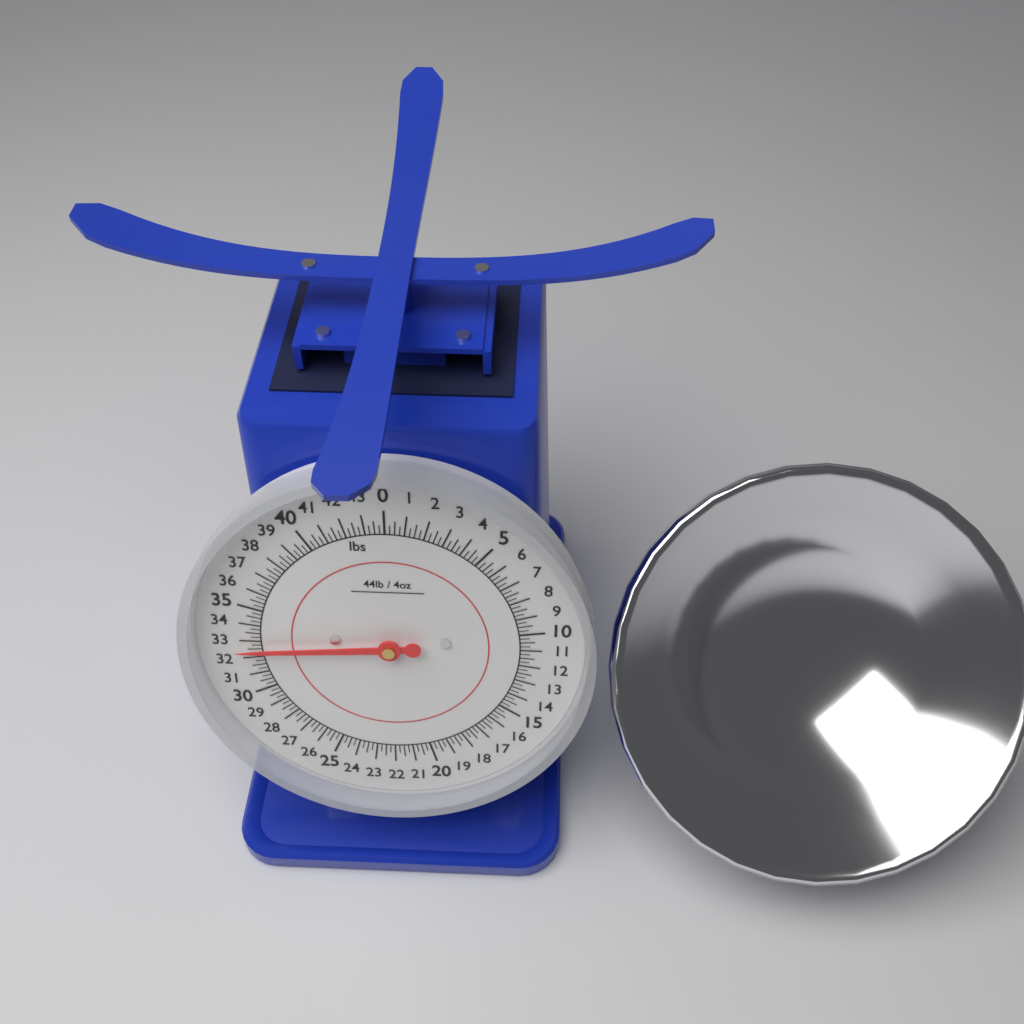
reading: 32.50 lbs
